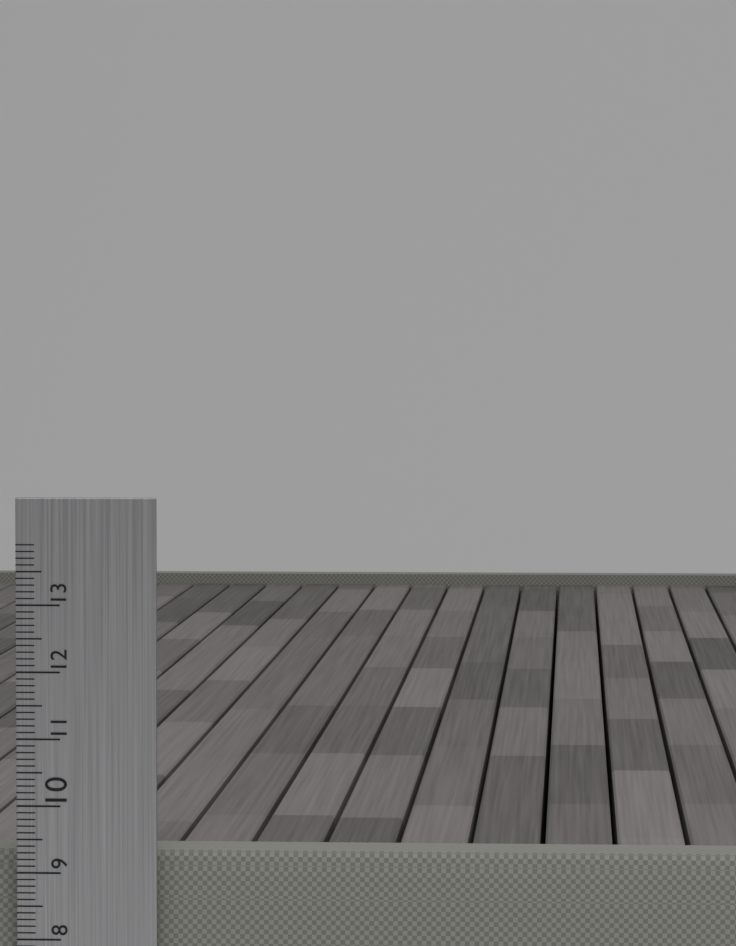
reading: 9.3 cm
